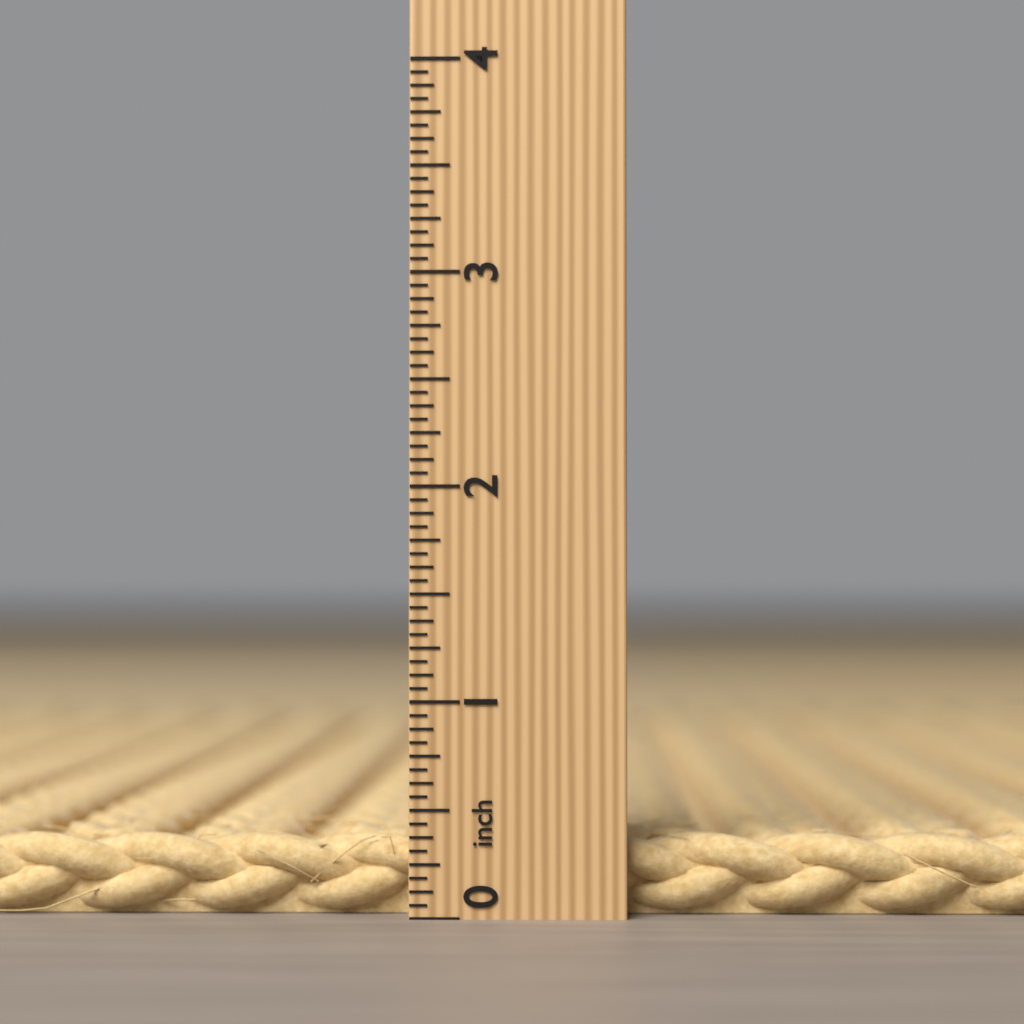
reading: 0.3750 inch
